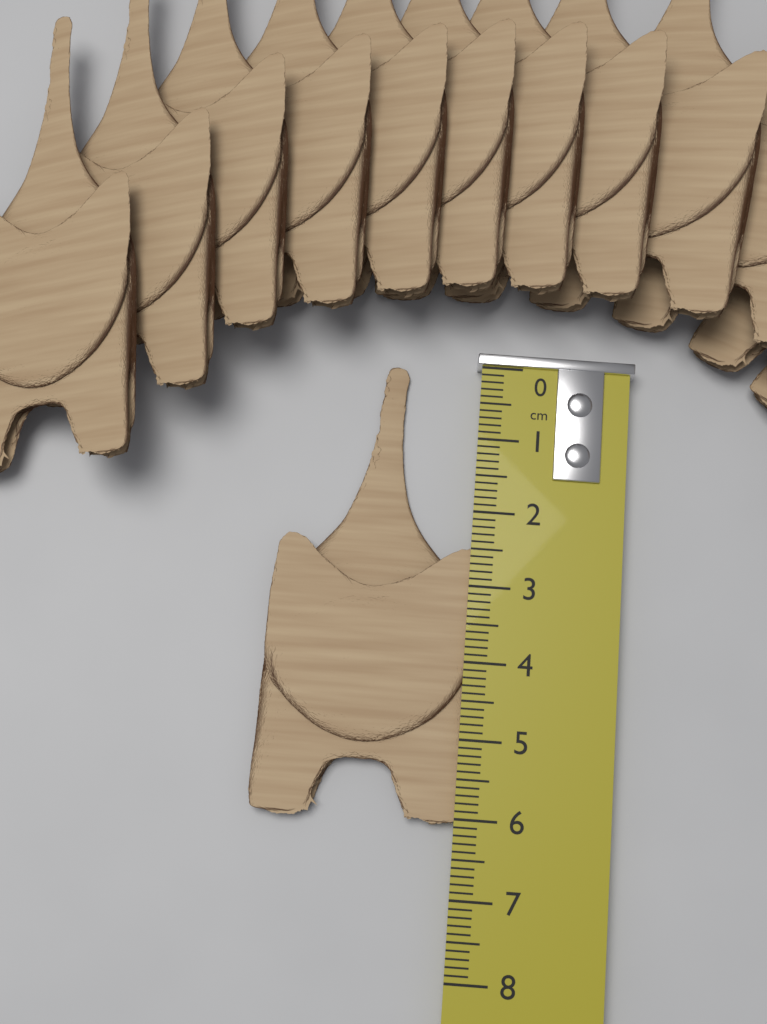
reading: 6.1 cm
